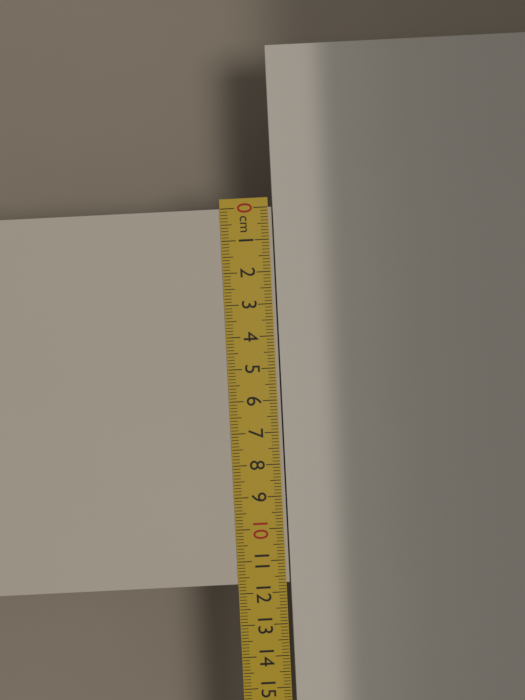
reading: 11.7 cm
